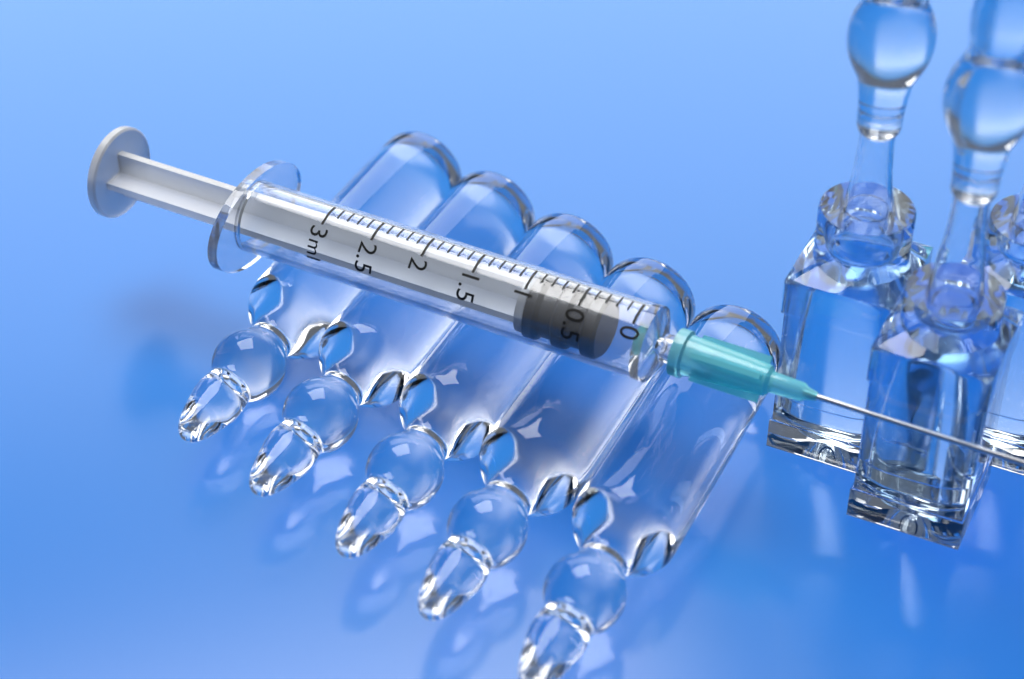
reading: 0.3 ml
